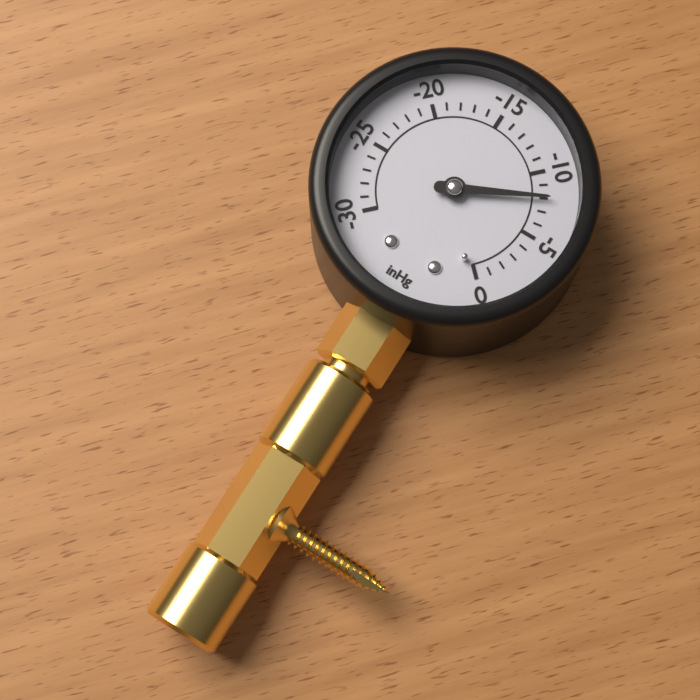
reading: -8 inHg
